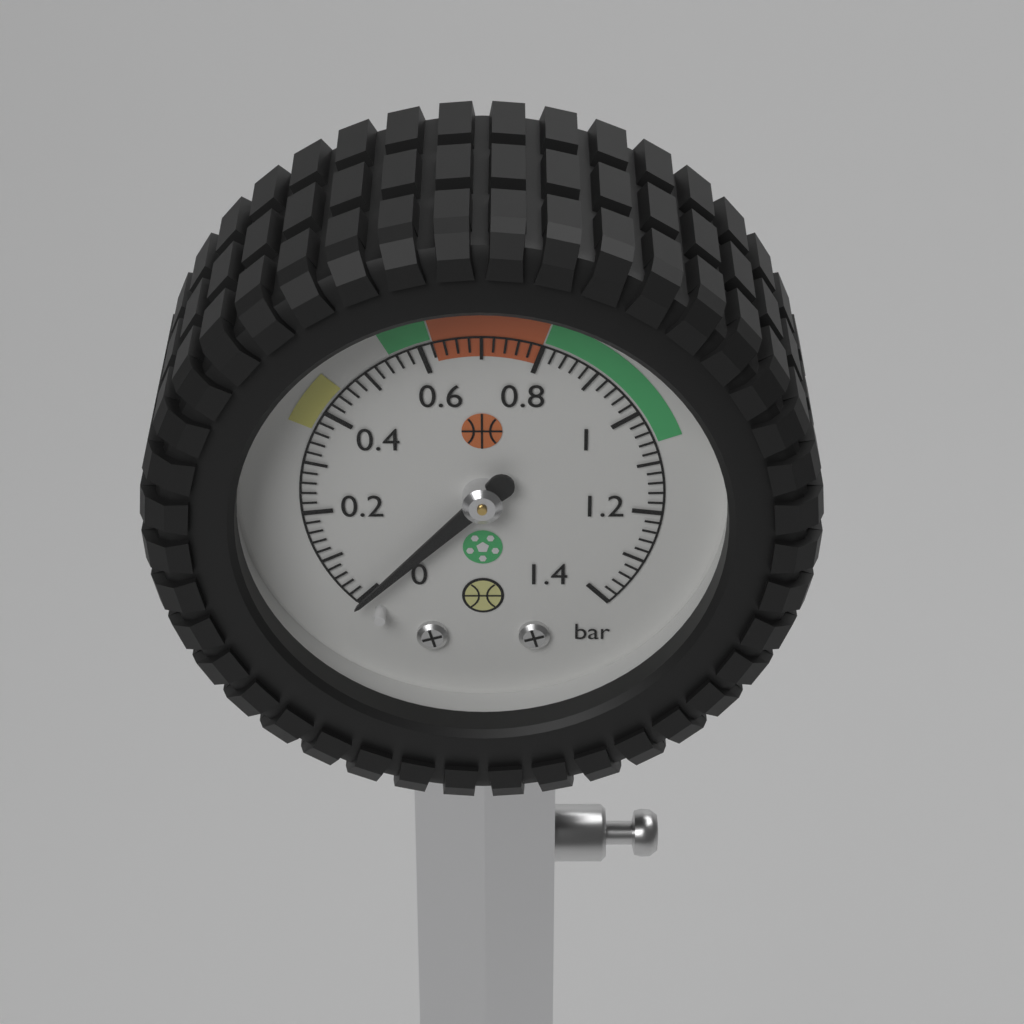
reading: 0.00 bar
